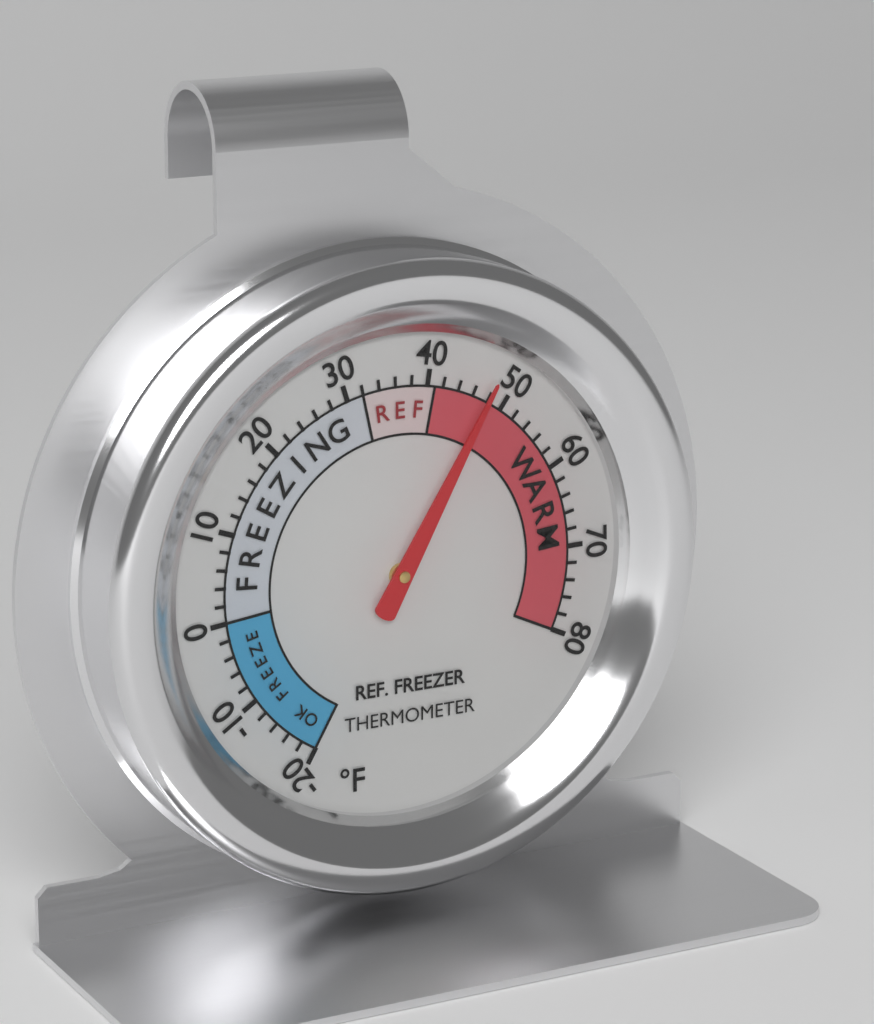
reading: 48 °F
